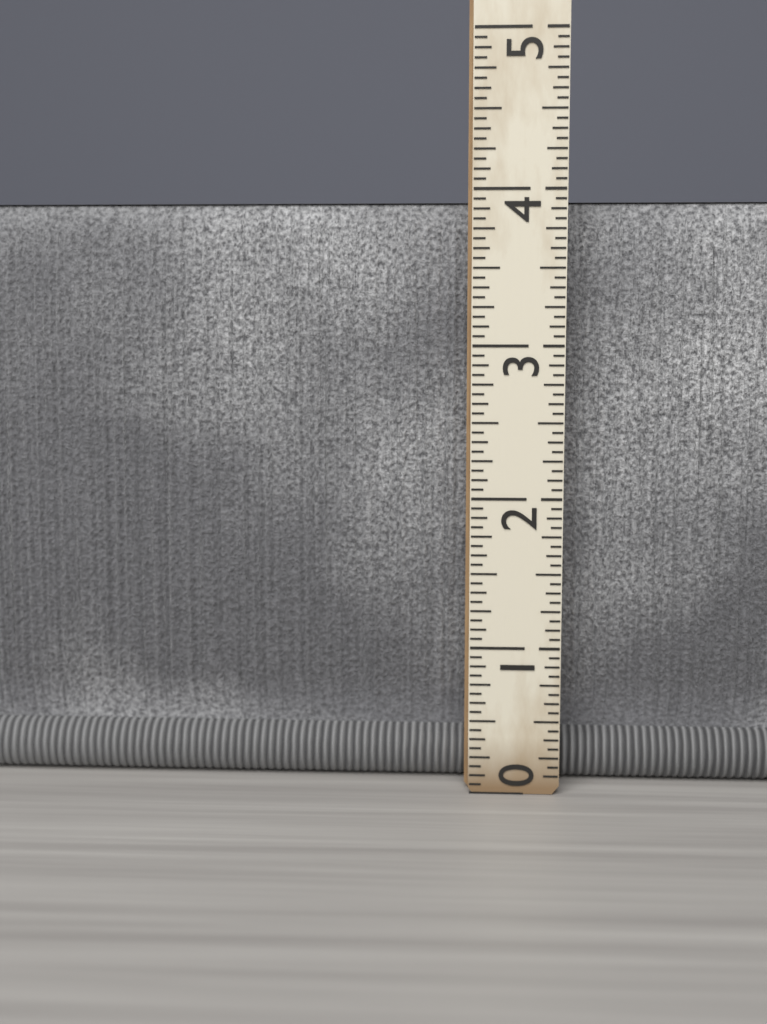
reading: 3.9375 (no unit)
